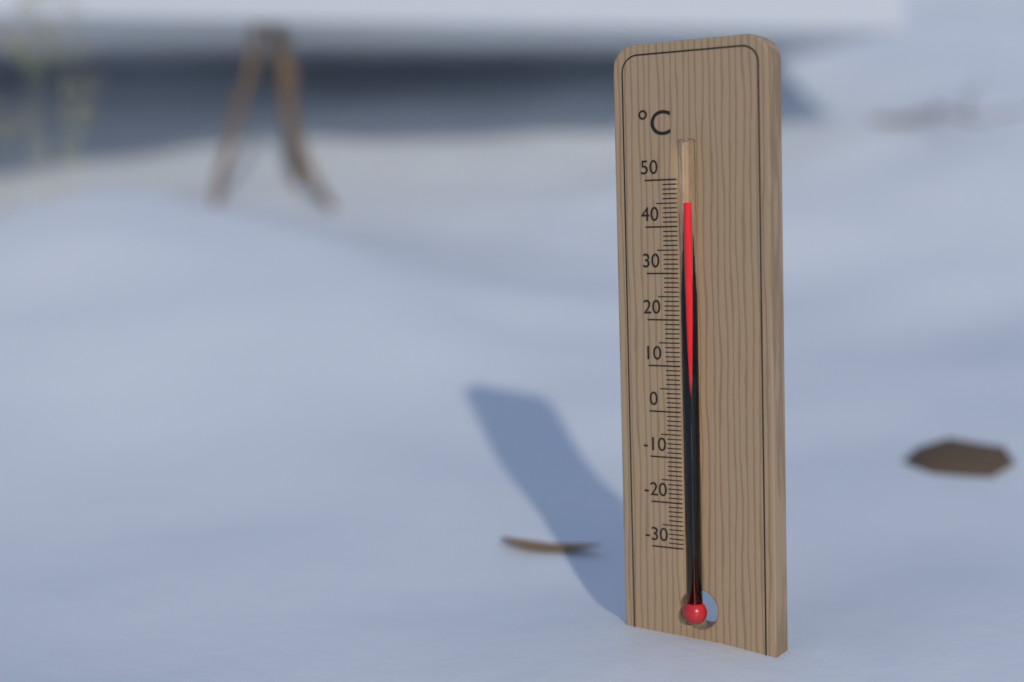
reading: 45 °C
